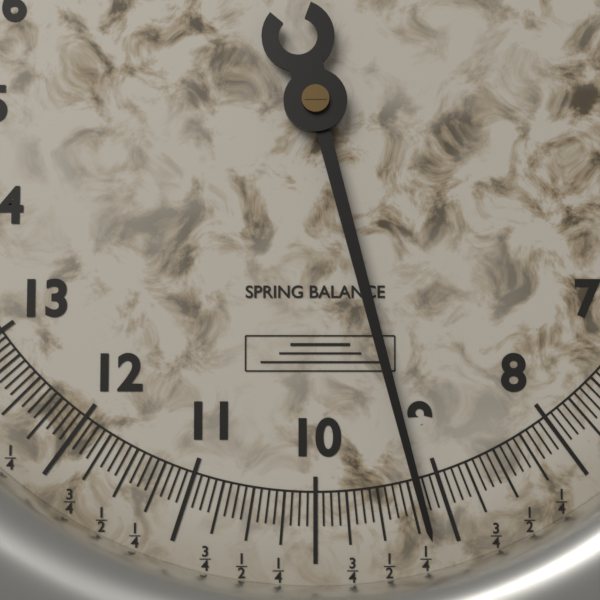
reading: 9.1875 (no unit)
